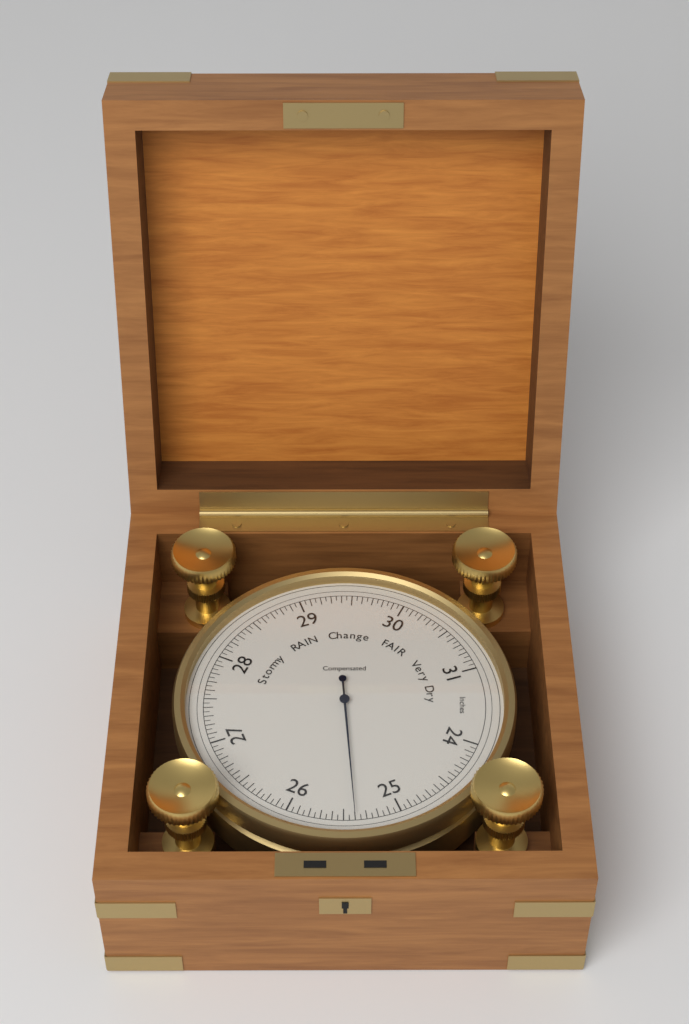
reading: 25.40 inHg
